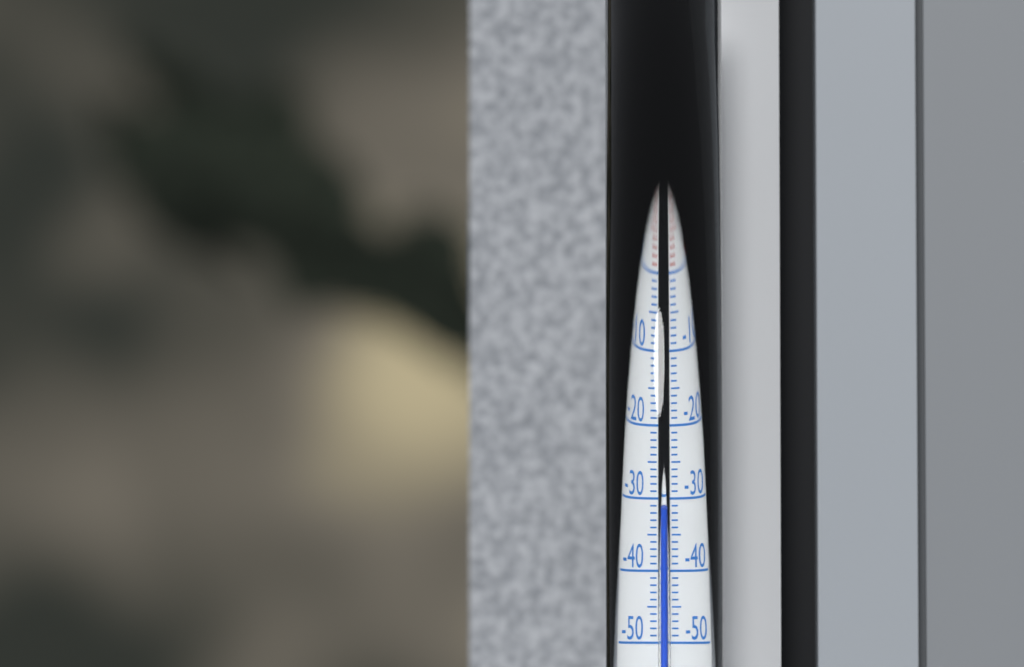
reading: -31 °C
